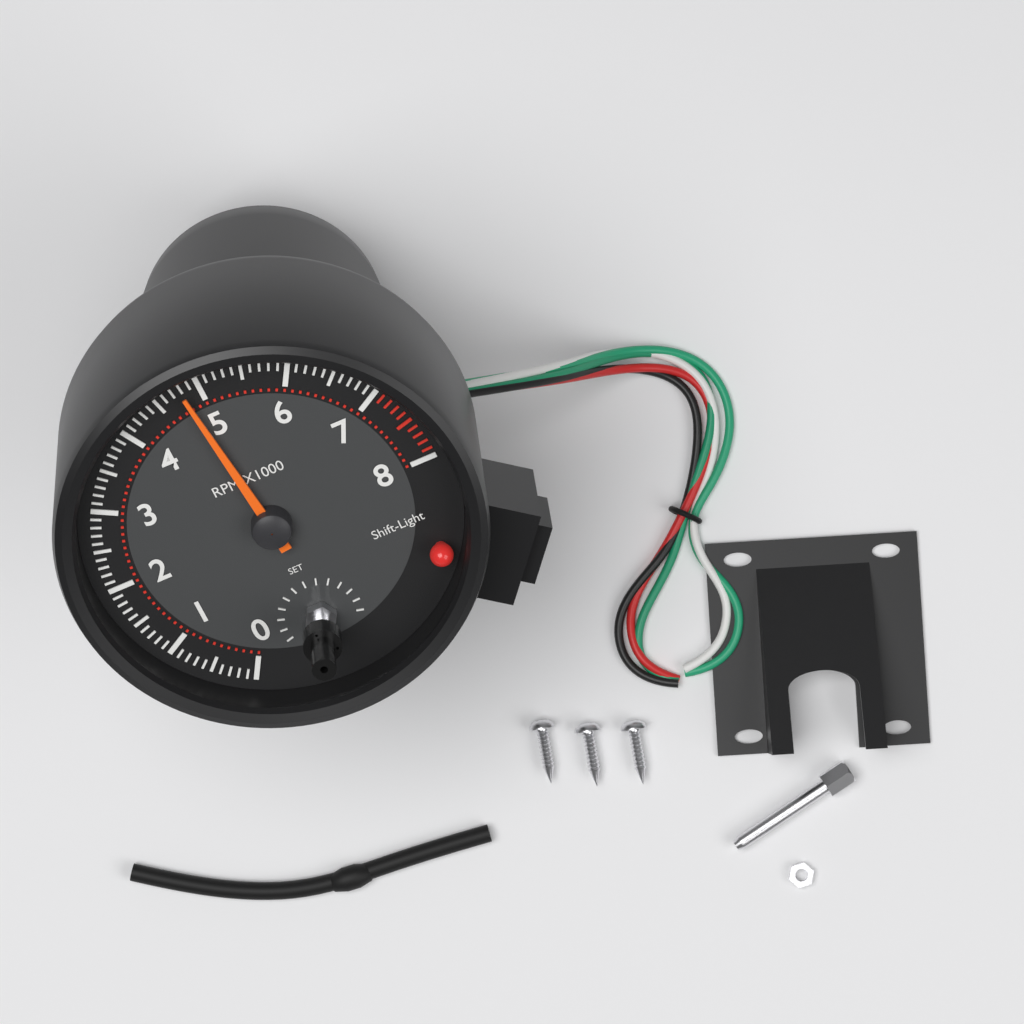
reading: 4800 RPM
